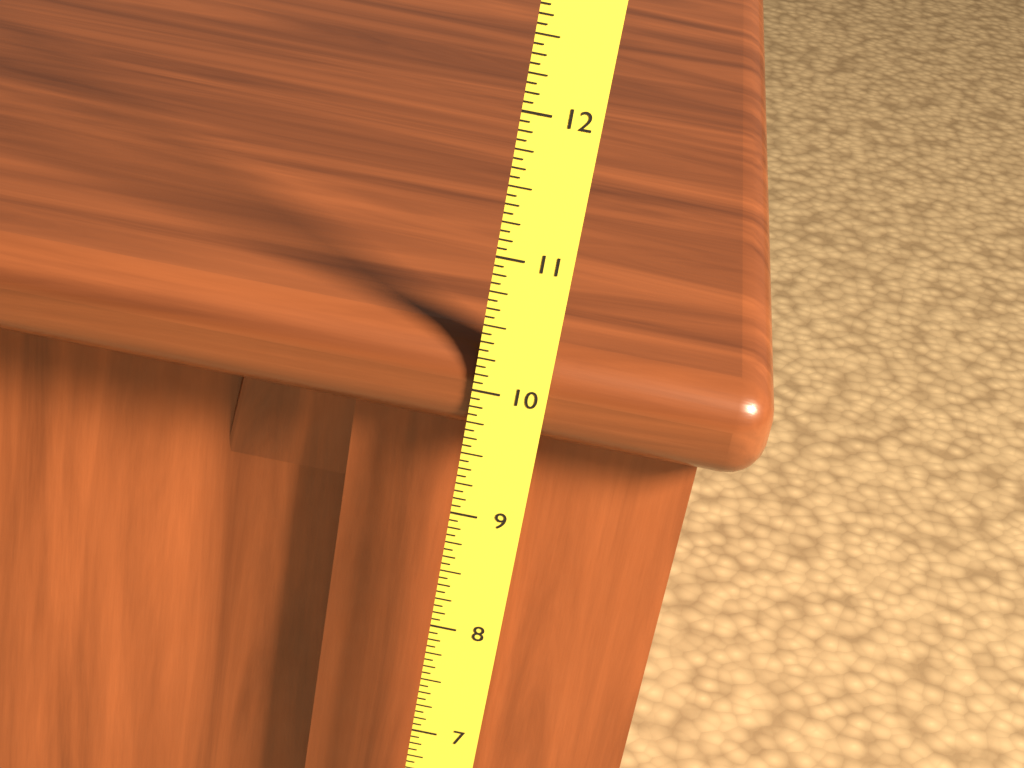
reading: 10.3125 (no unit)
